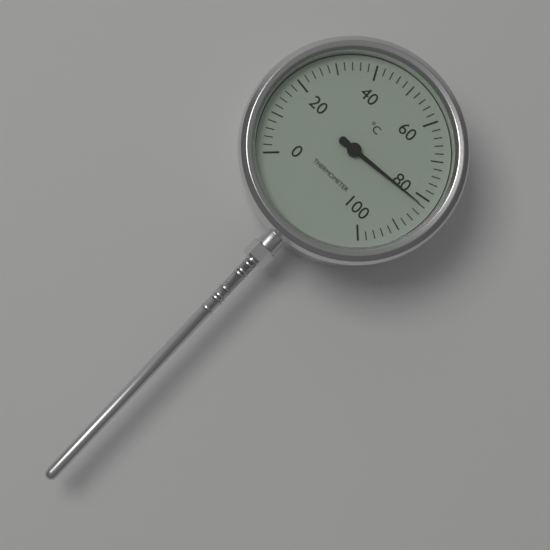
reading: 82 °C
